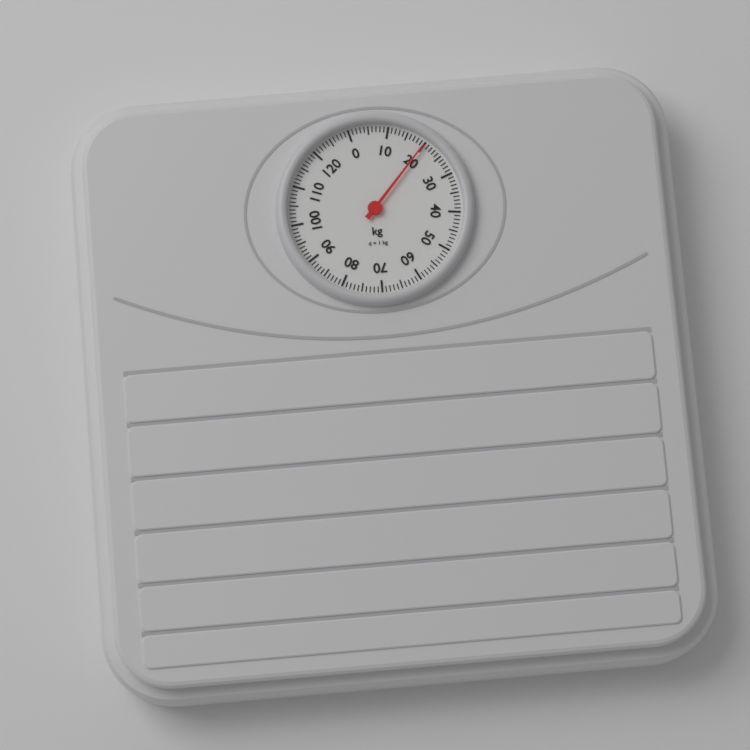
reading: 20 kg
